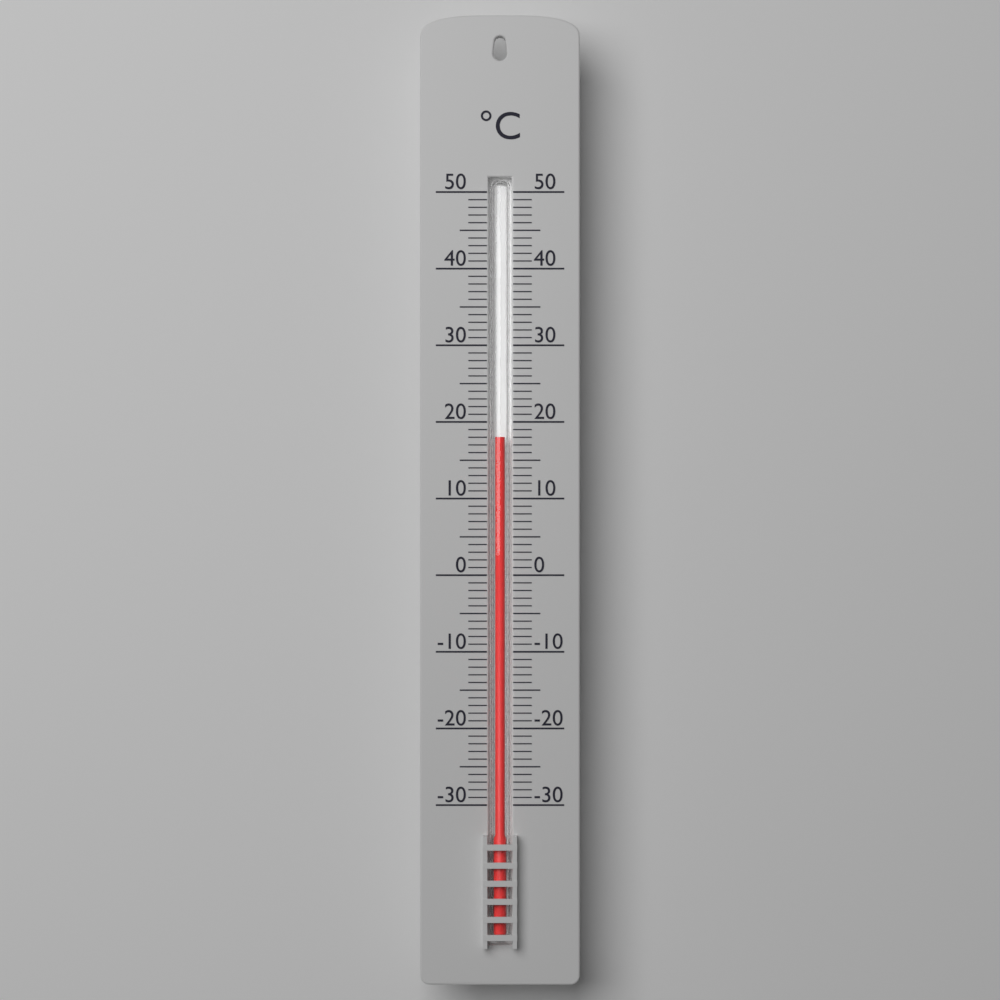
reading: 18 °C
